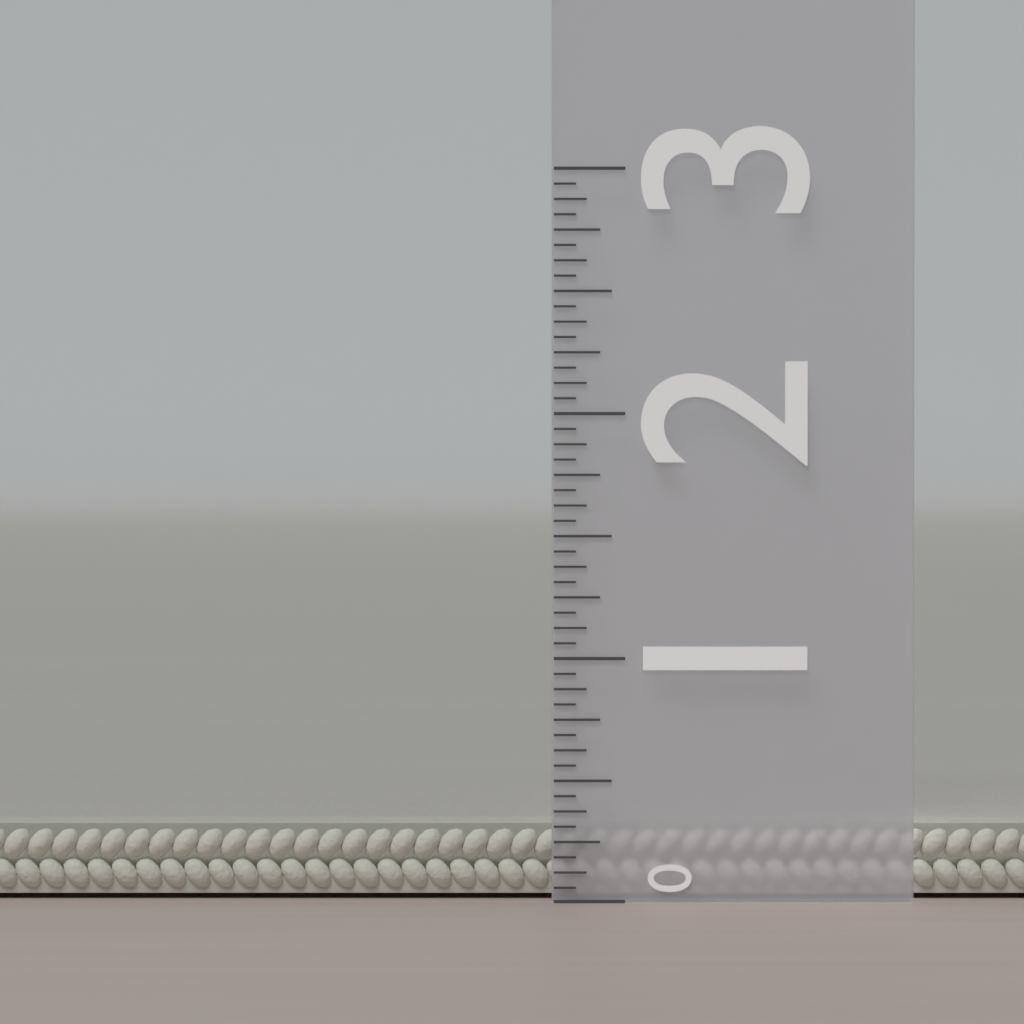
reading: 0.3125 (no unit)
